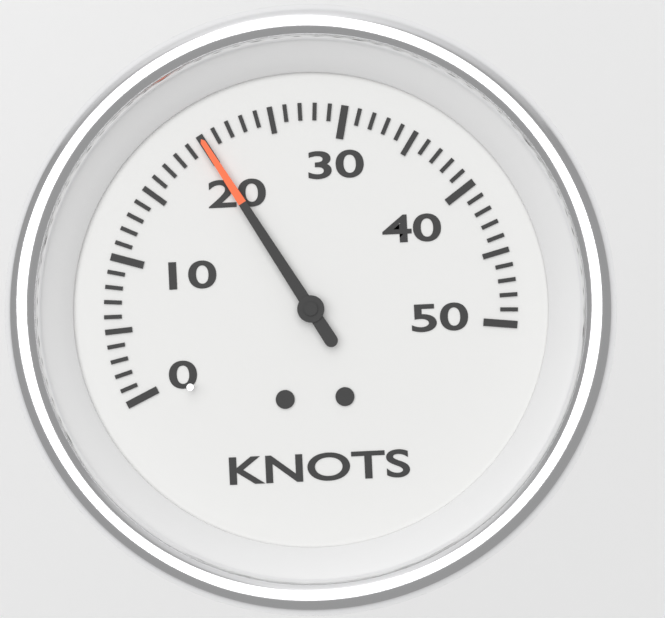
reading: 20 knots
